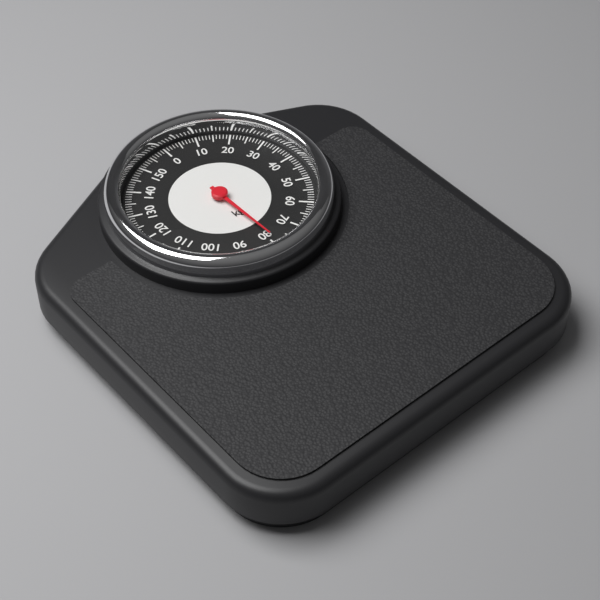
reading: 79 kg
